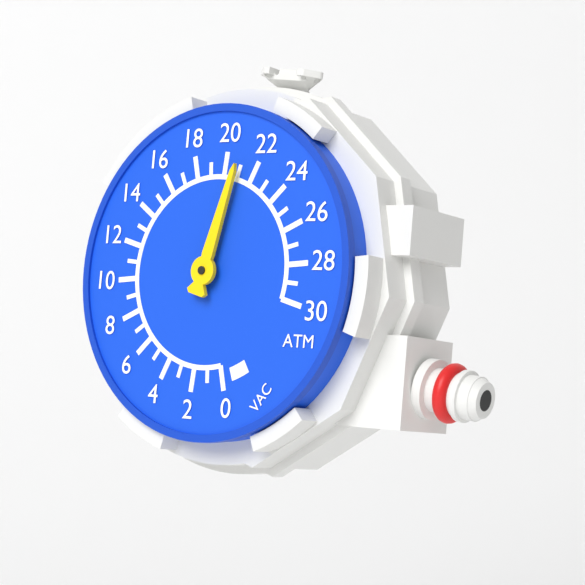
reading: 21 ATM
